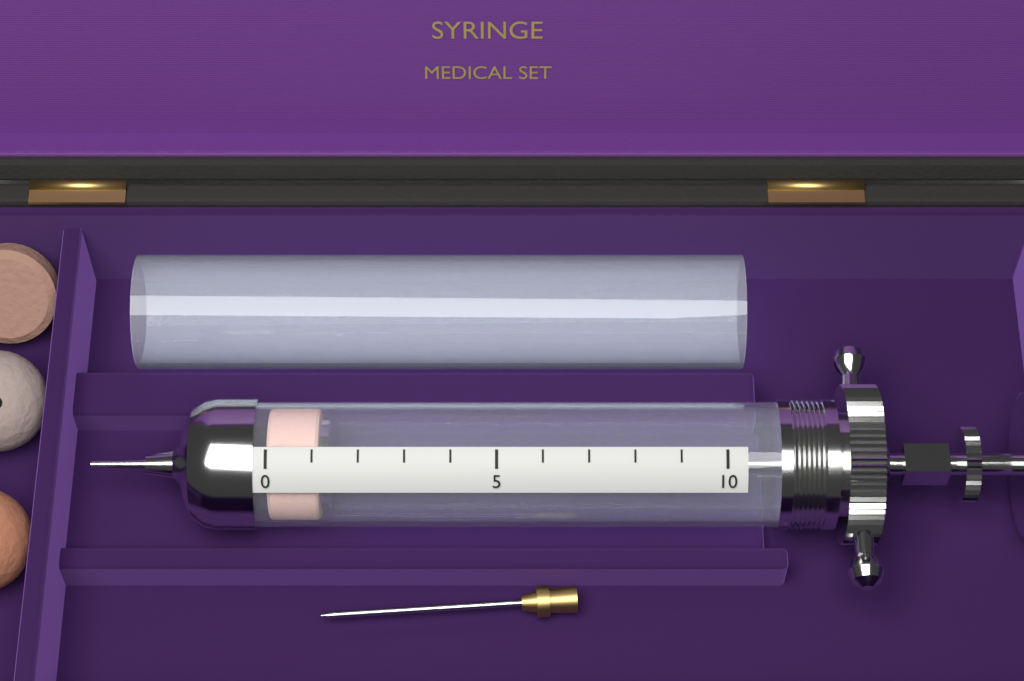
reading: 0 (no unit)
